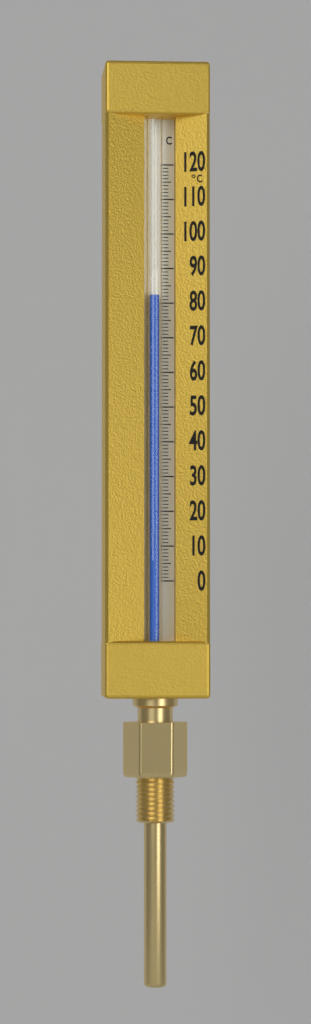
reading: 82 °C
